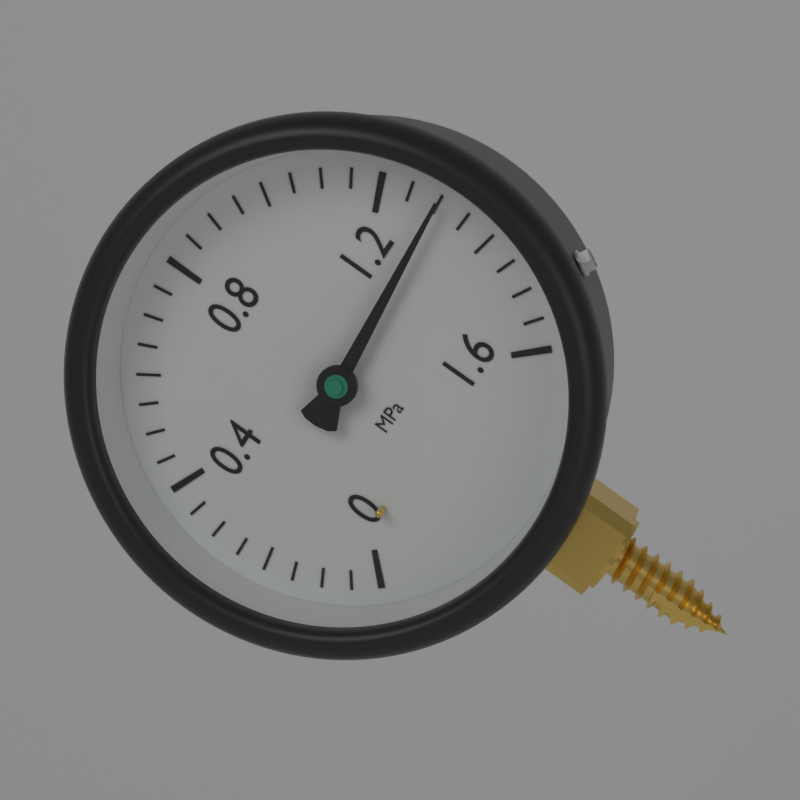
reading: 1.30 MPa
